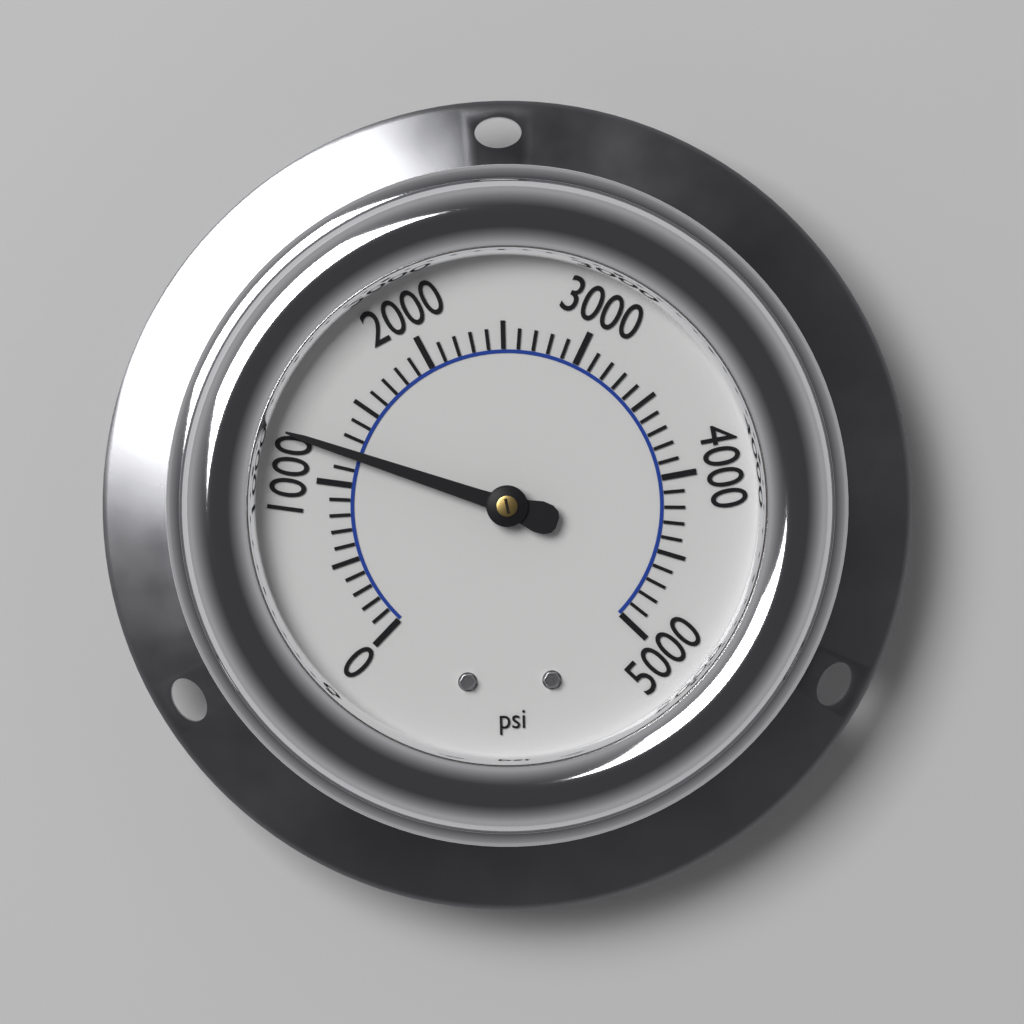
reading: 1200 psi
